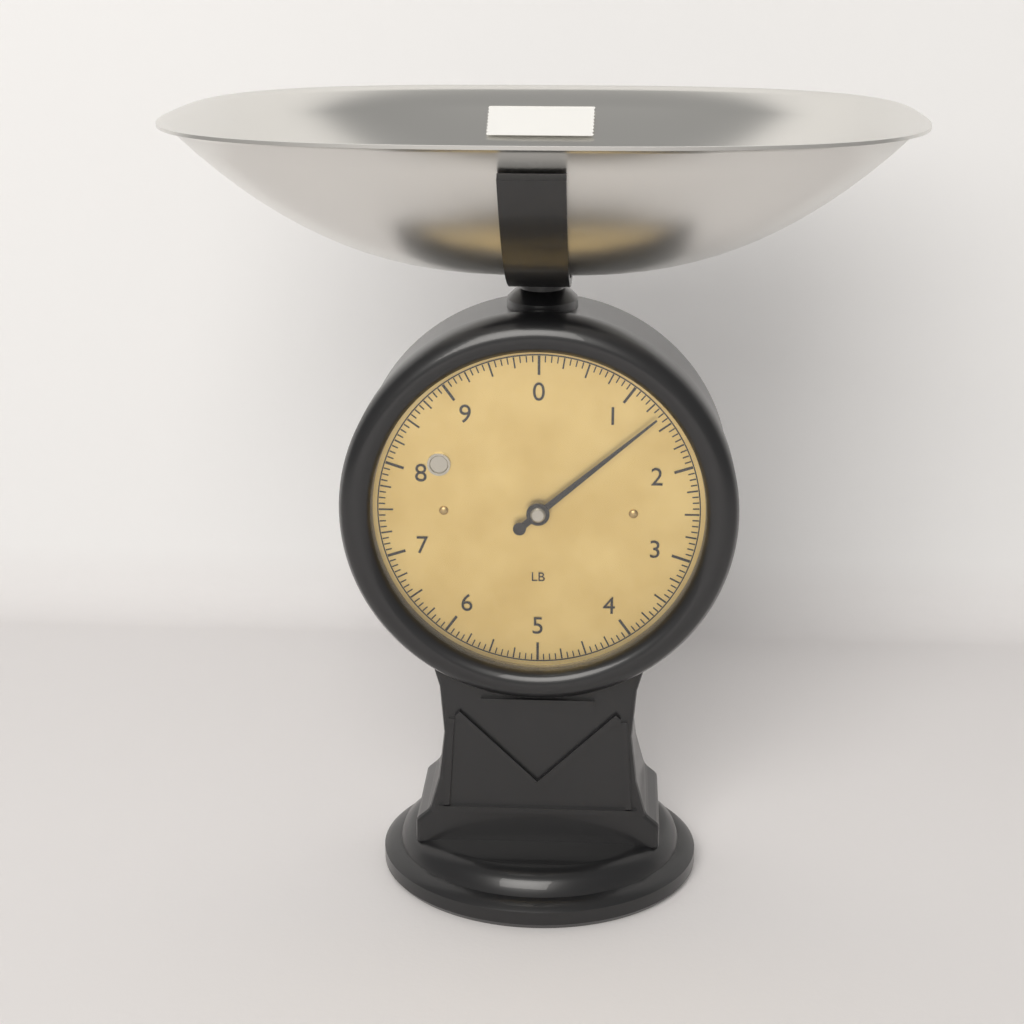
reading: 1.3750 lb
